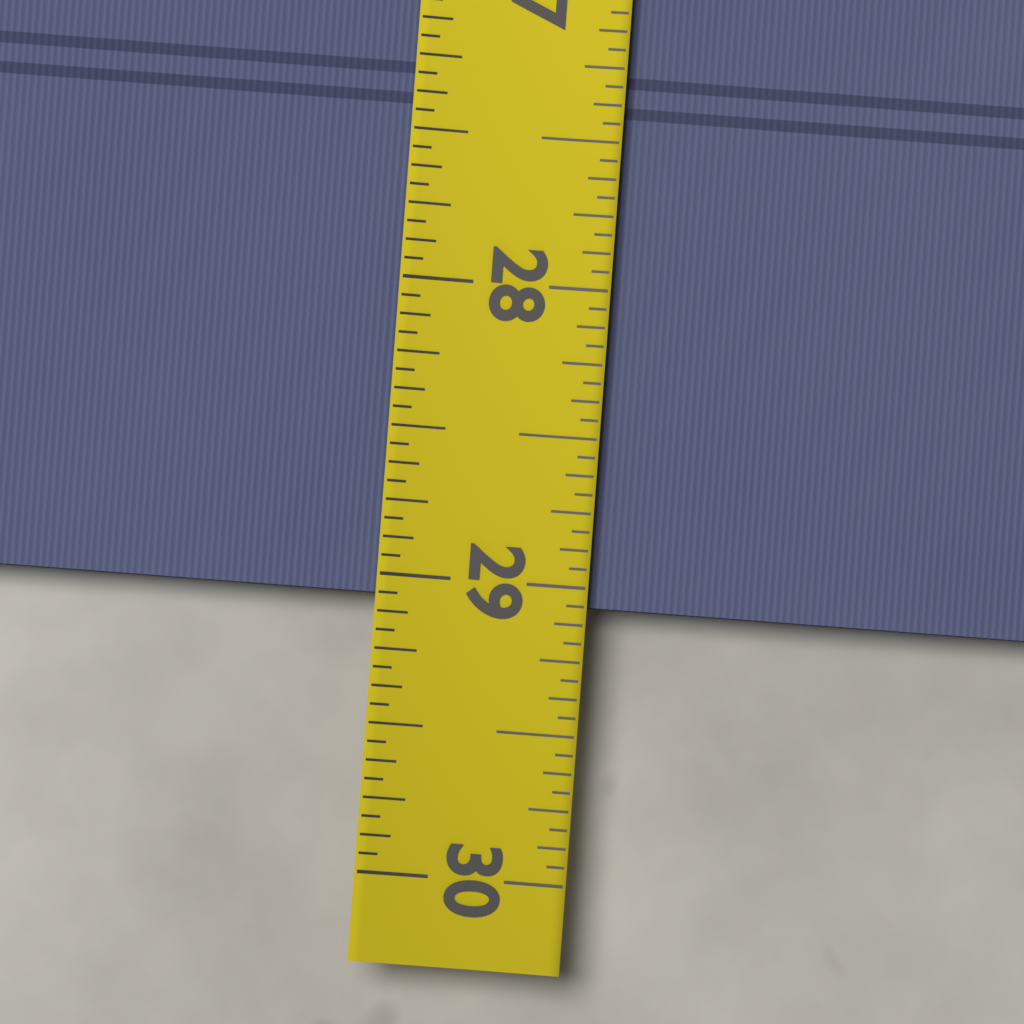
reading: 29.0625 (no unit)
